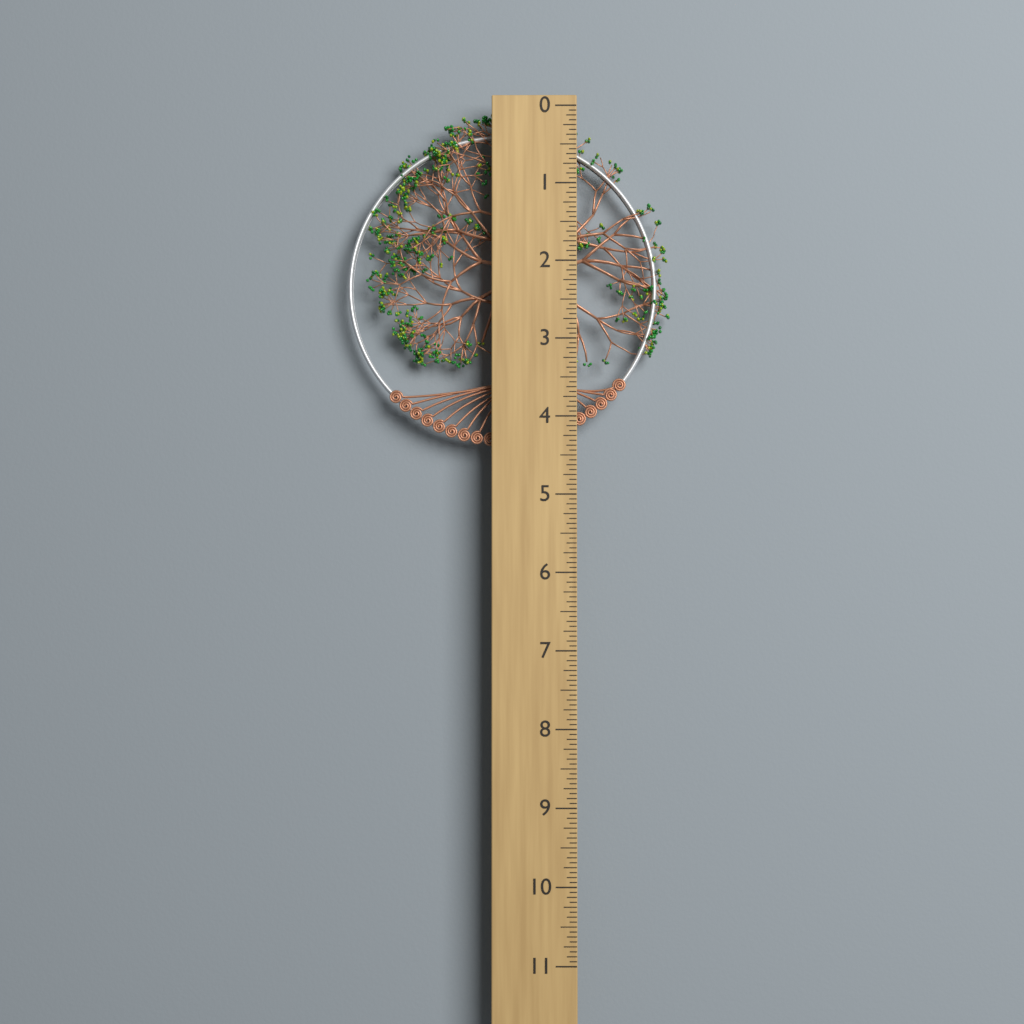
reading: 4.3750 (no unit)
